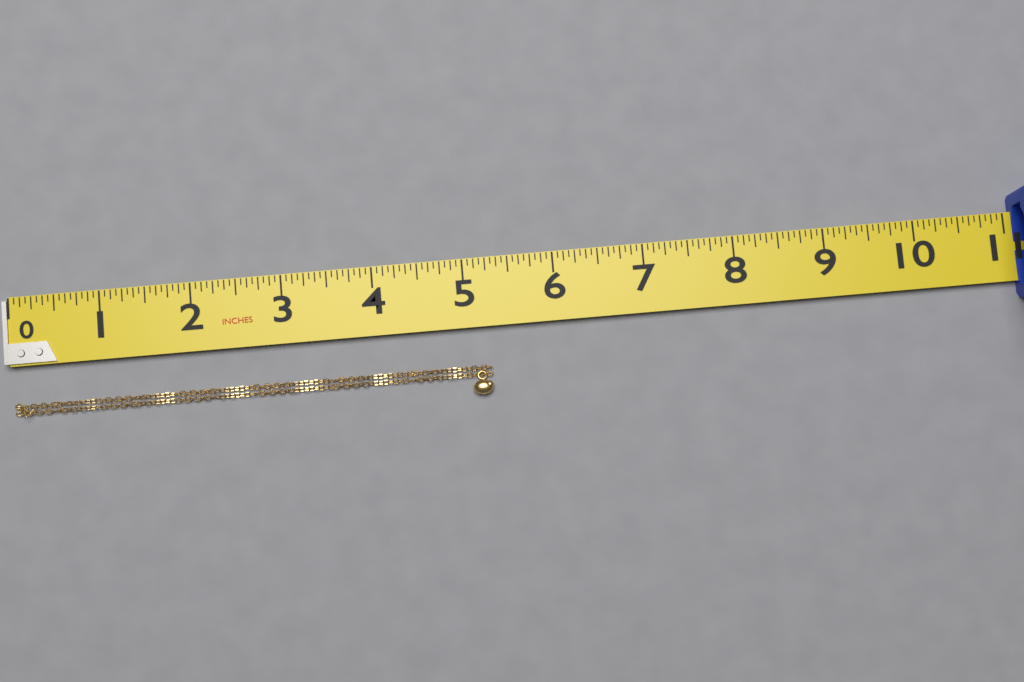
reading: 5.2500 in
